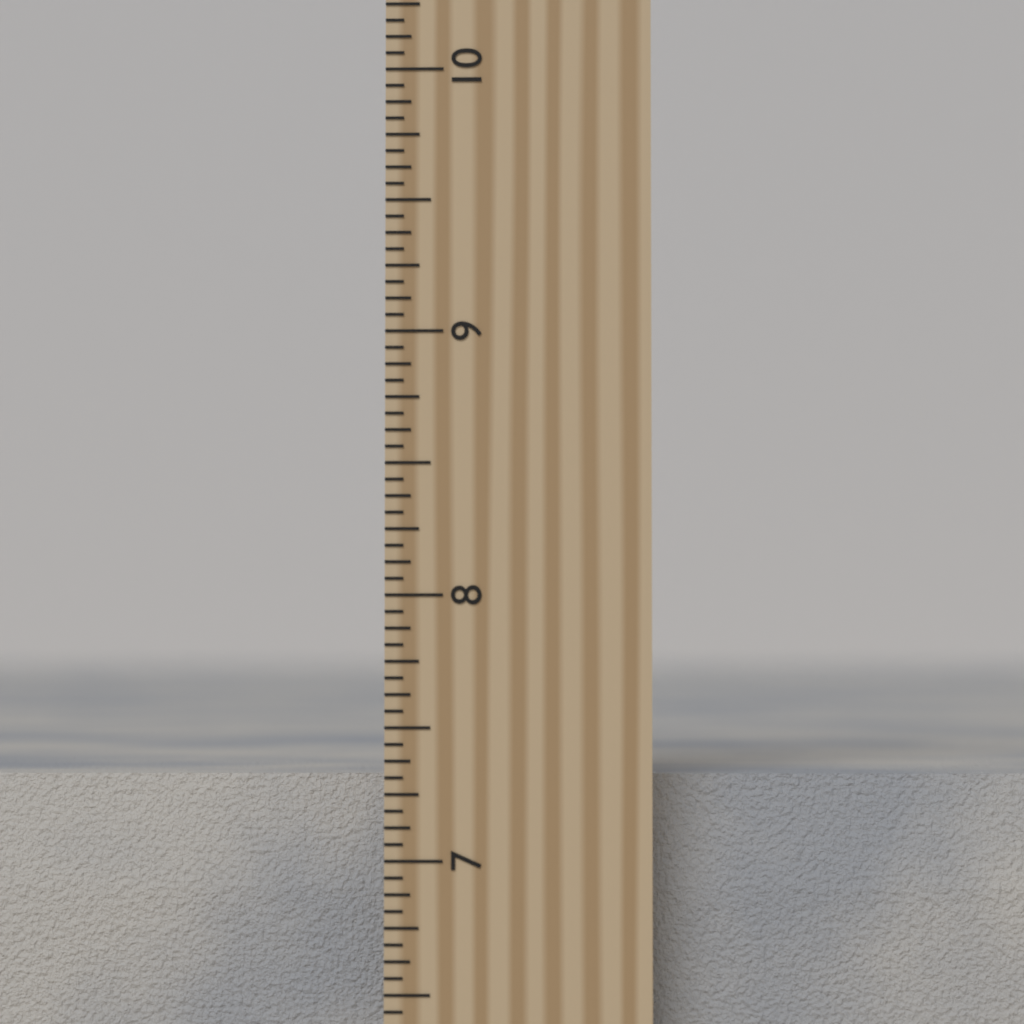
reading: 7.3125 inch
